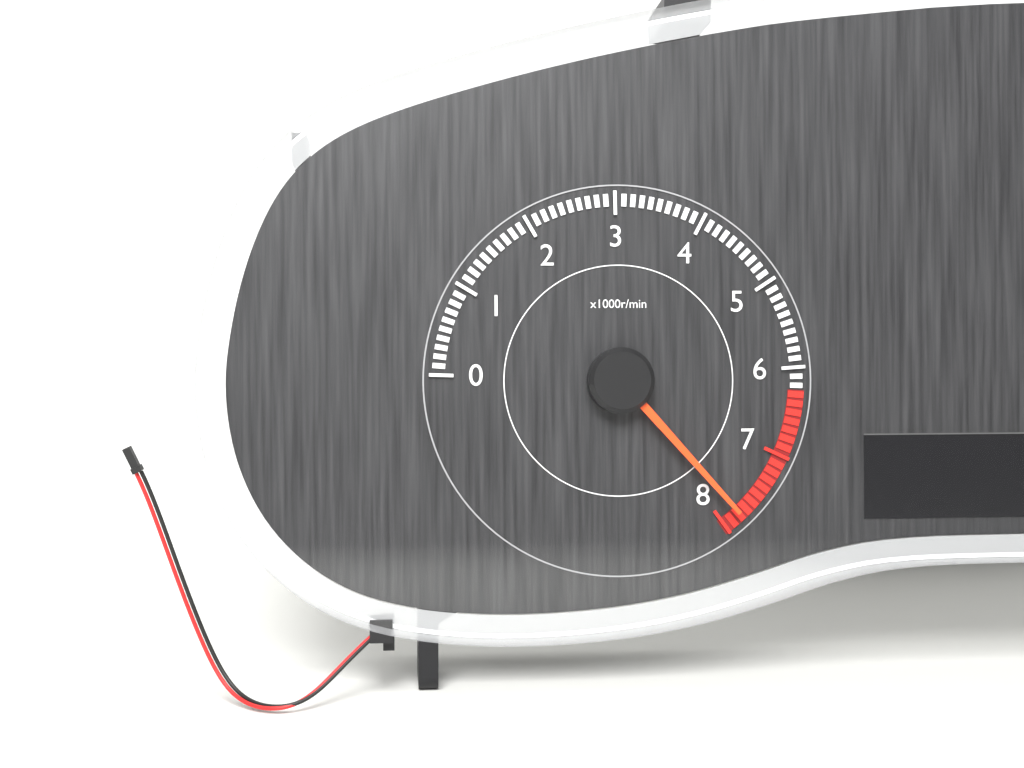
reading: 7800 r/min
